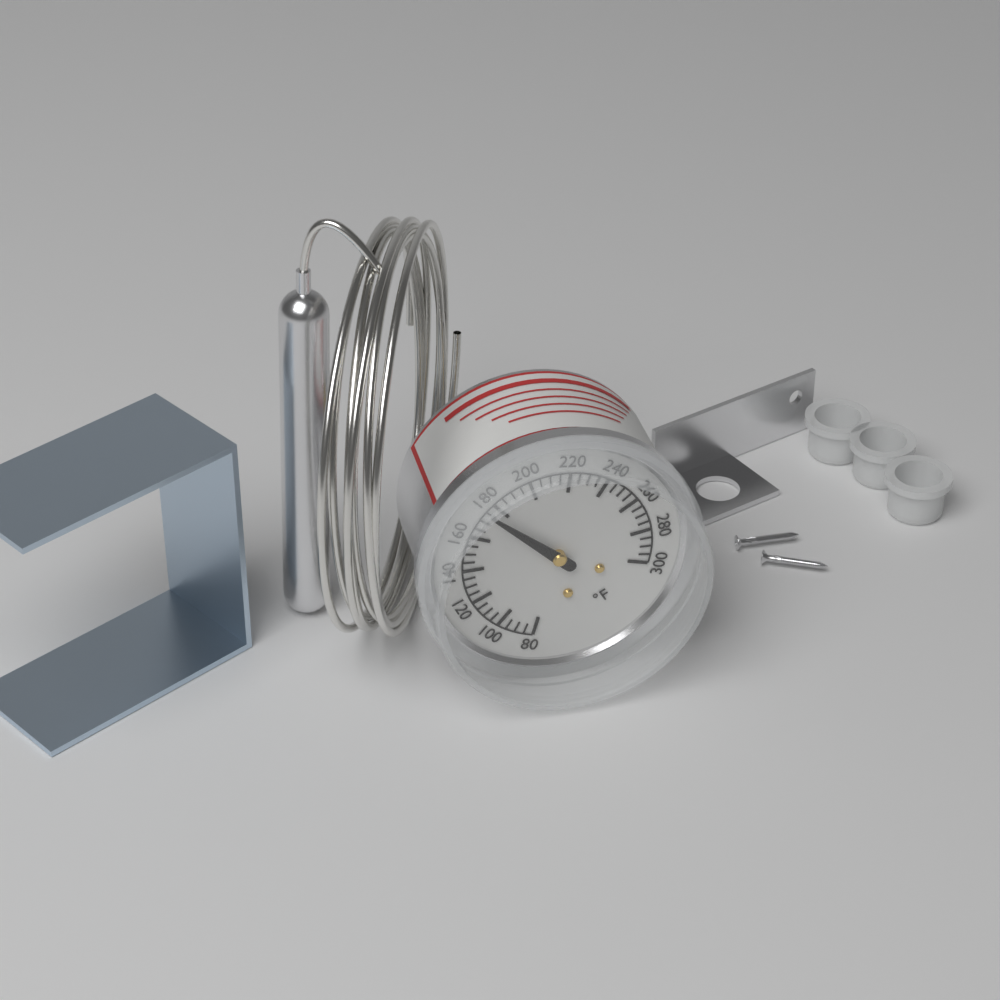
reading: 175 °F
